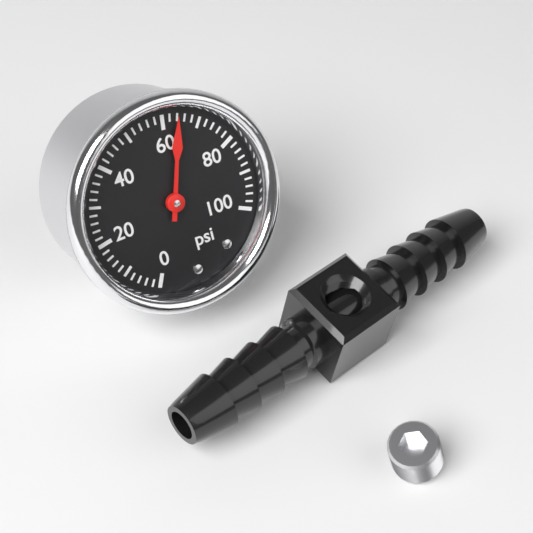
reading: 64 psi
